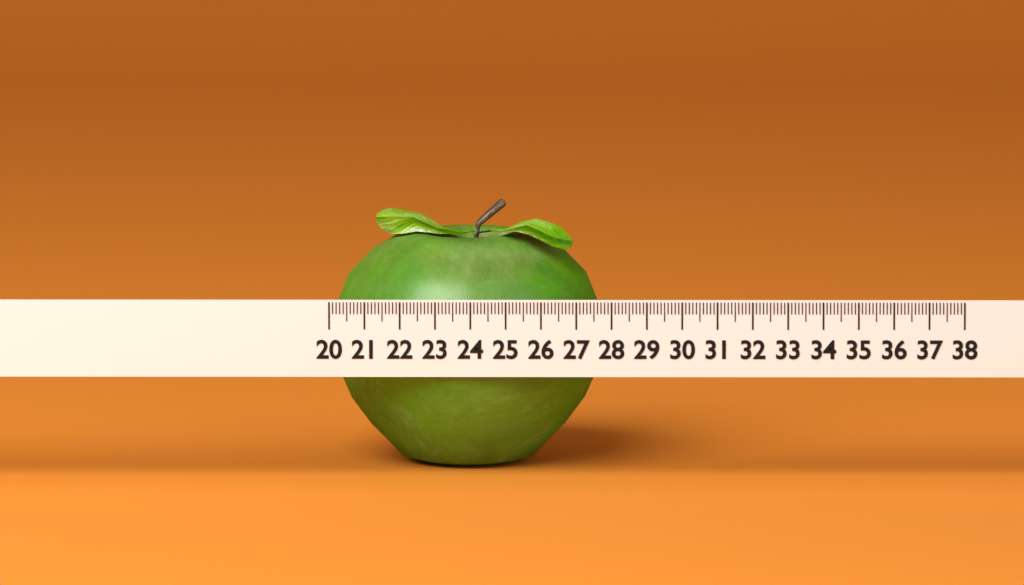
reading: 27.8 (no unit)
